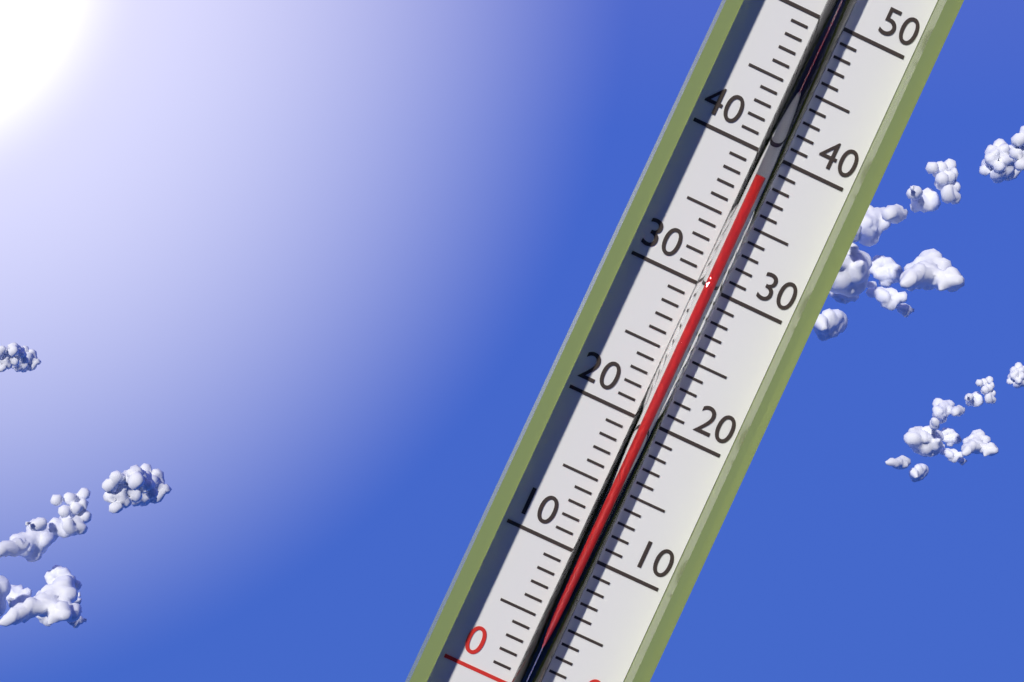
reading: 38 °C
